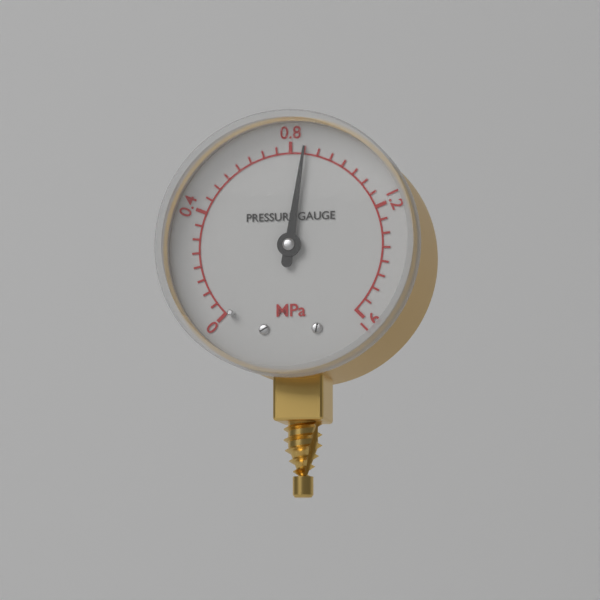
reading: 0.85 MPa
